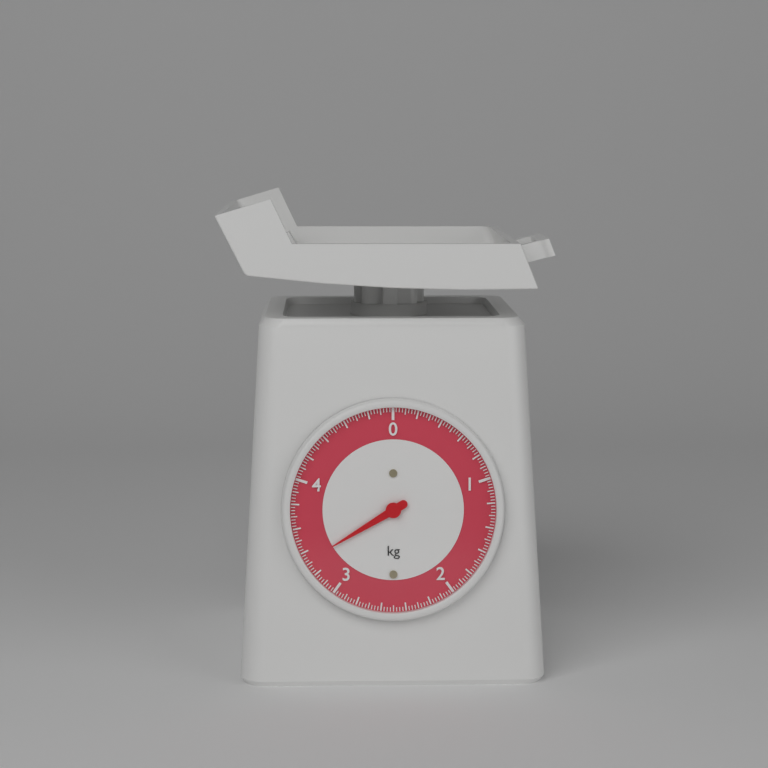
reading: 3.325 kg
